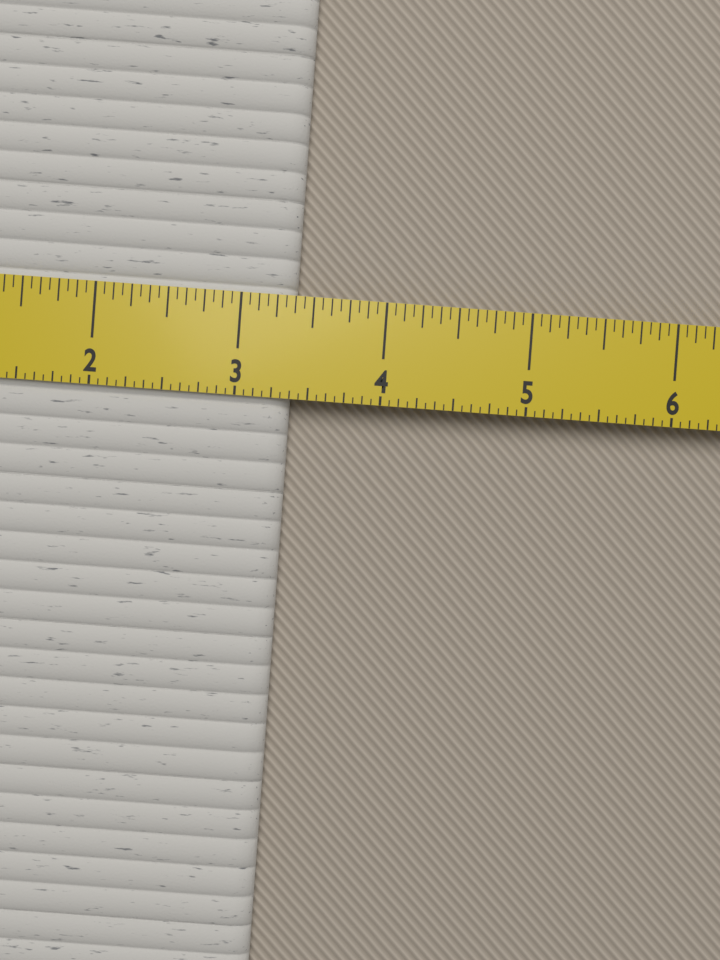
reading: 3.3750 in
